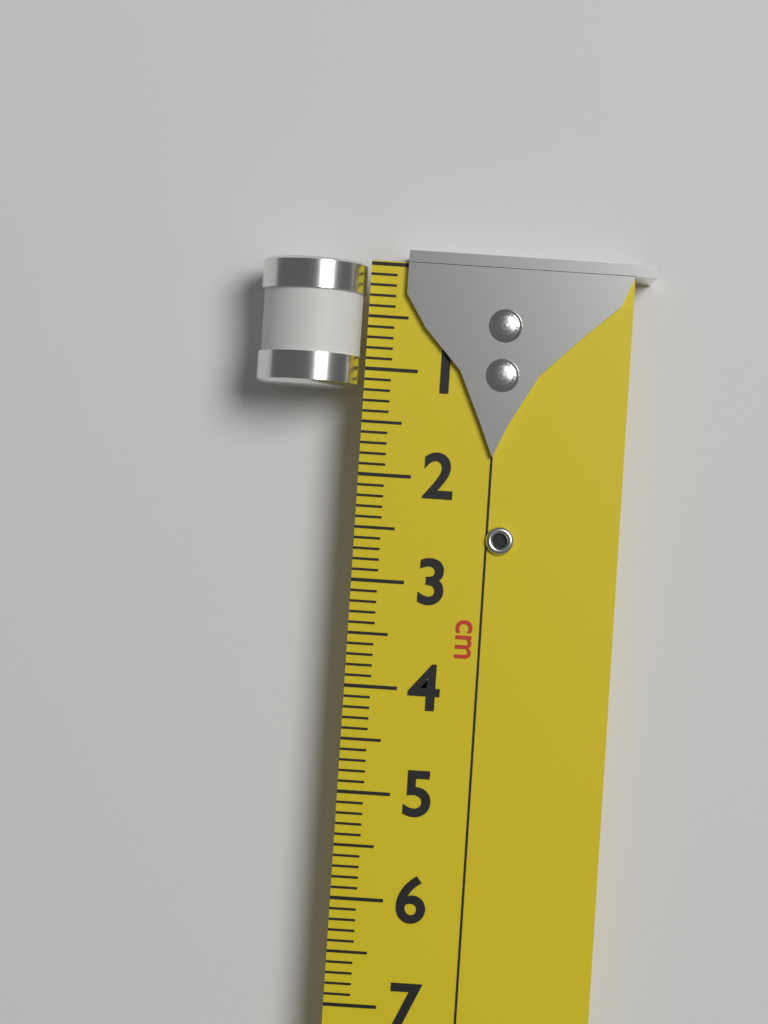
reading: 1.2 cm
